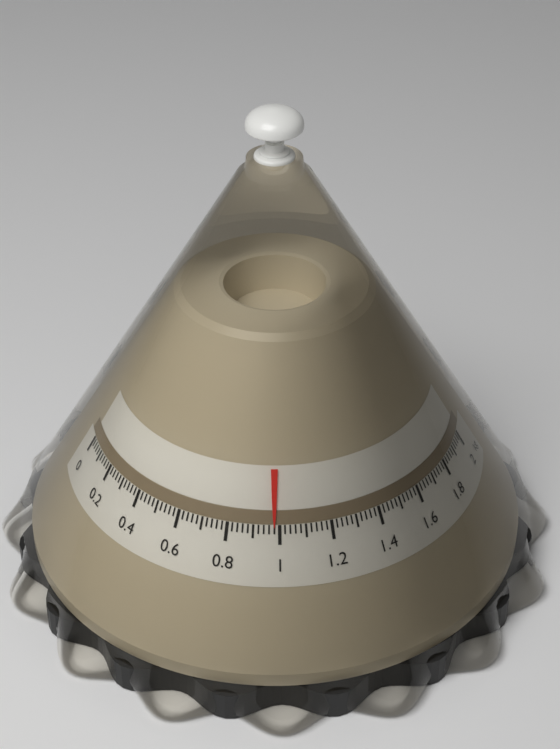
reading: 0.98 kg
